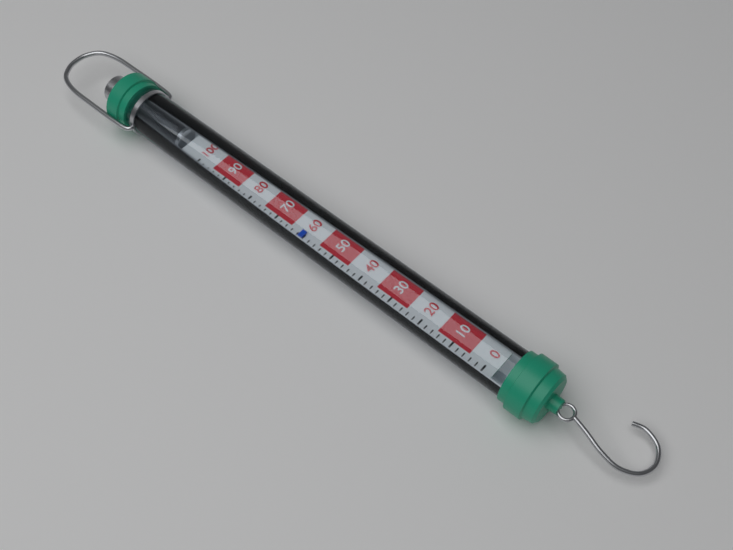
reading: 60 (no unit)
